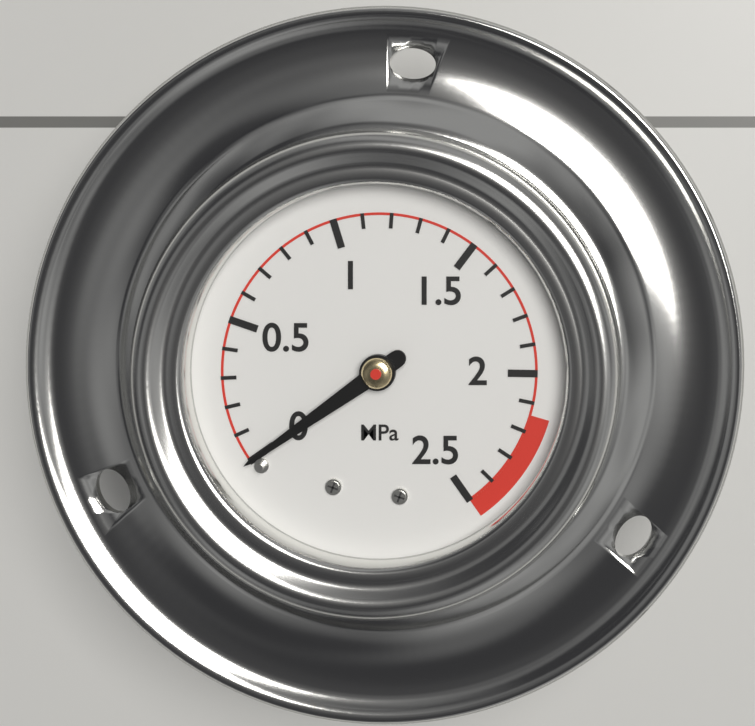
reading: 0.0 MPa
